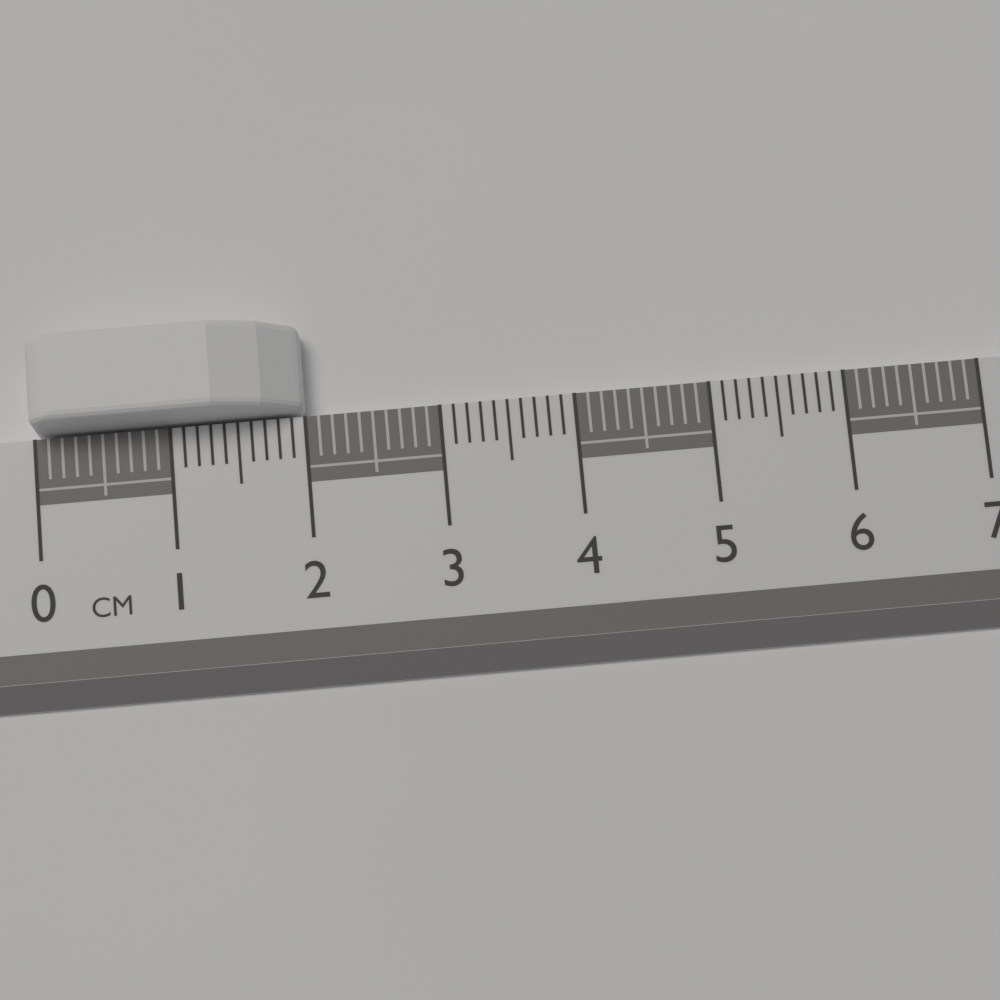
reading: 2.0 cm
